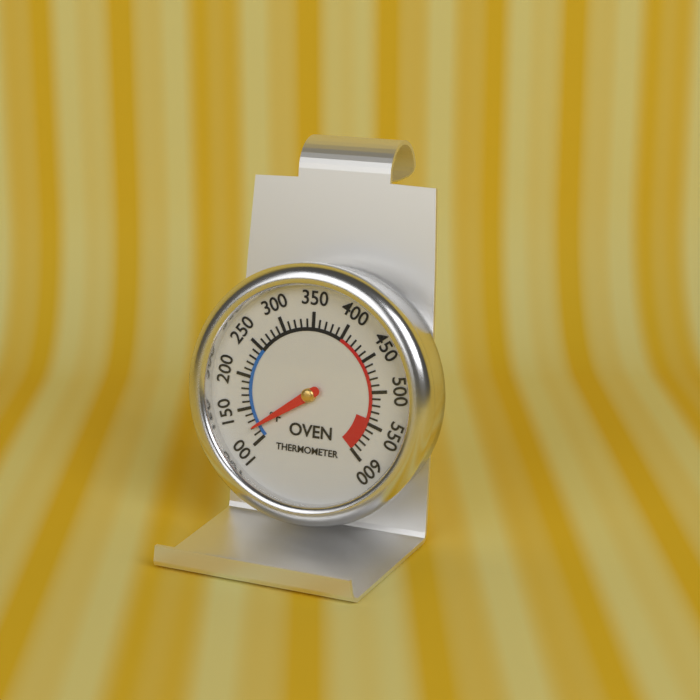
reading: 120 °F
